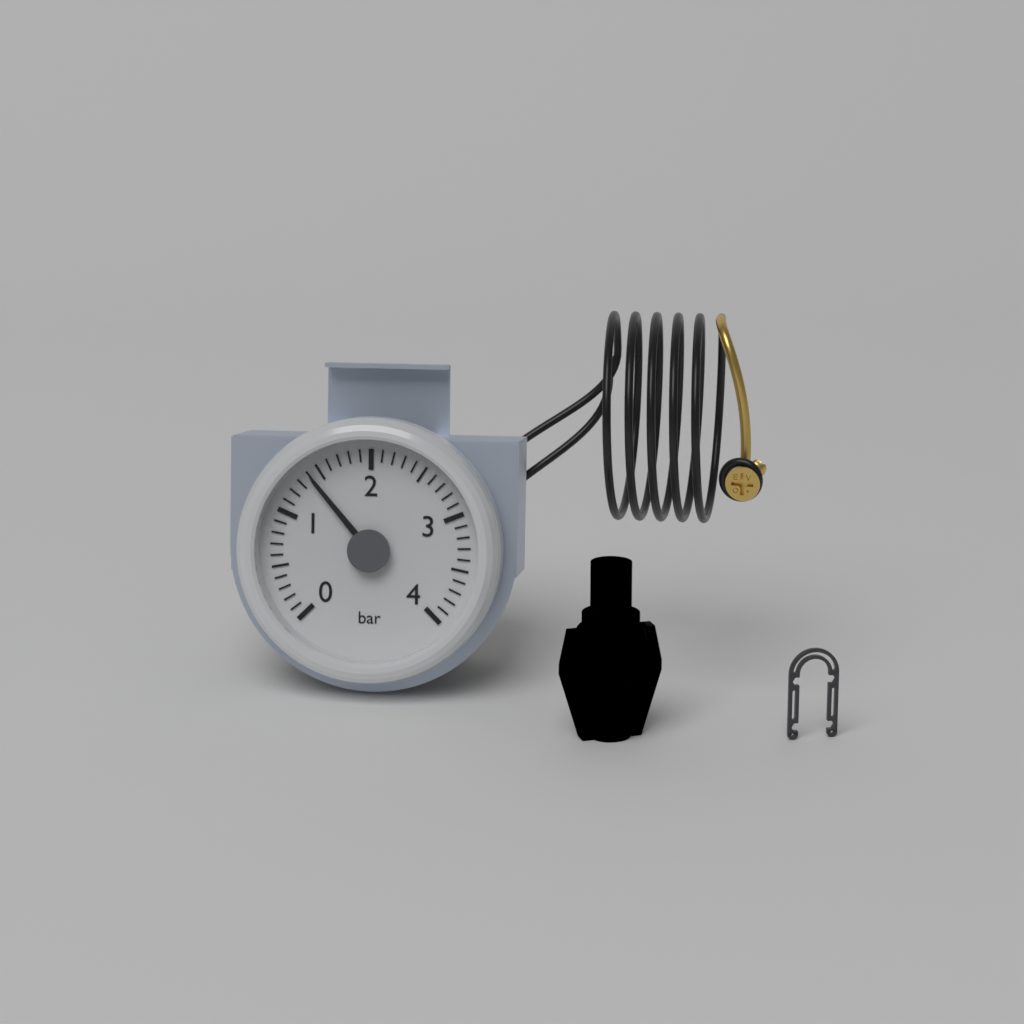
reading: 1.4 bar
